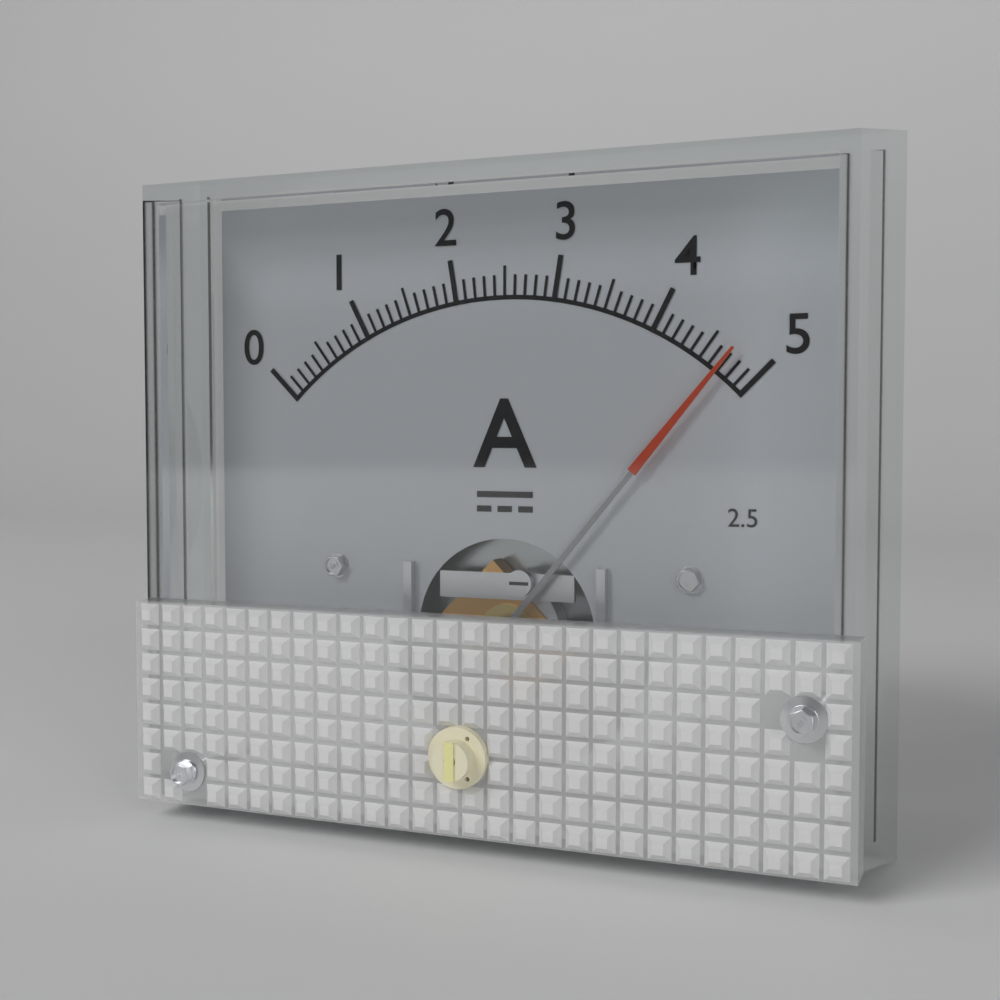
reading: 4.7 A
